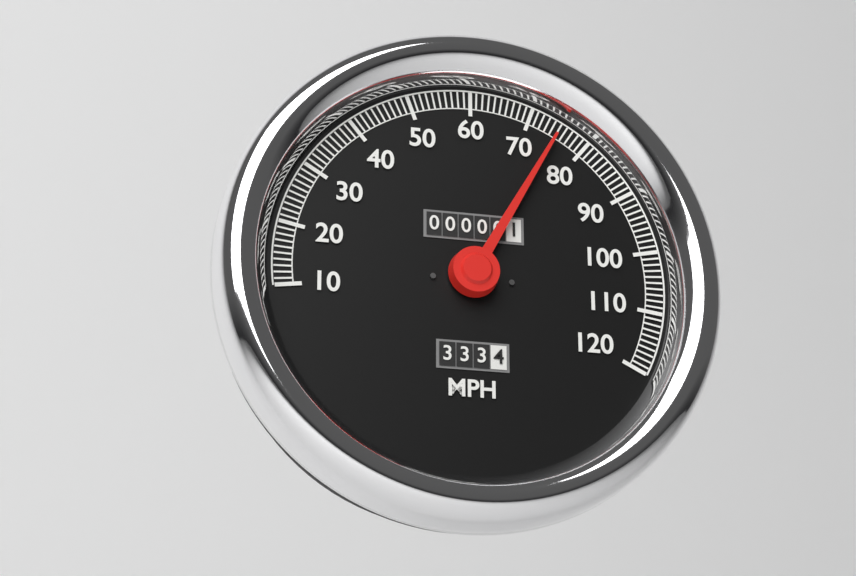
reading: 75 MPH
